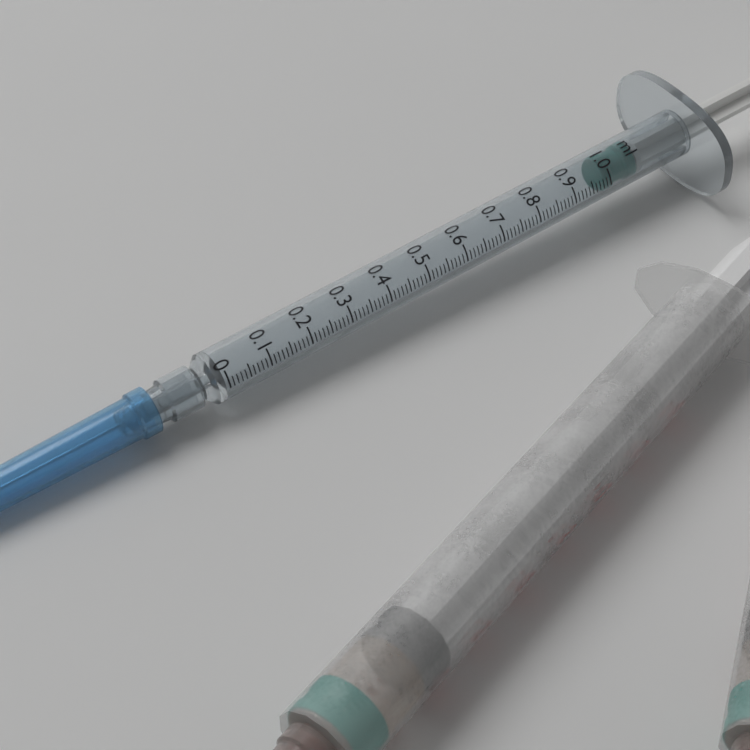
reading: 0.99 ml
